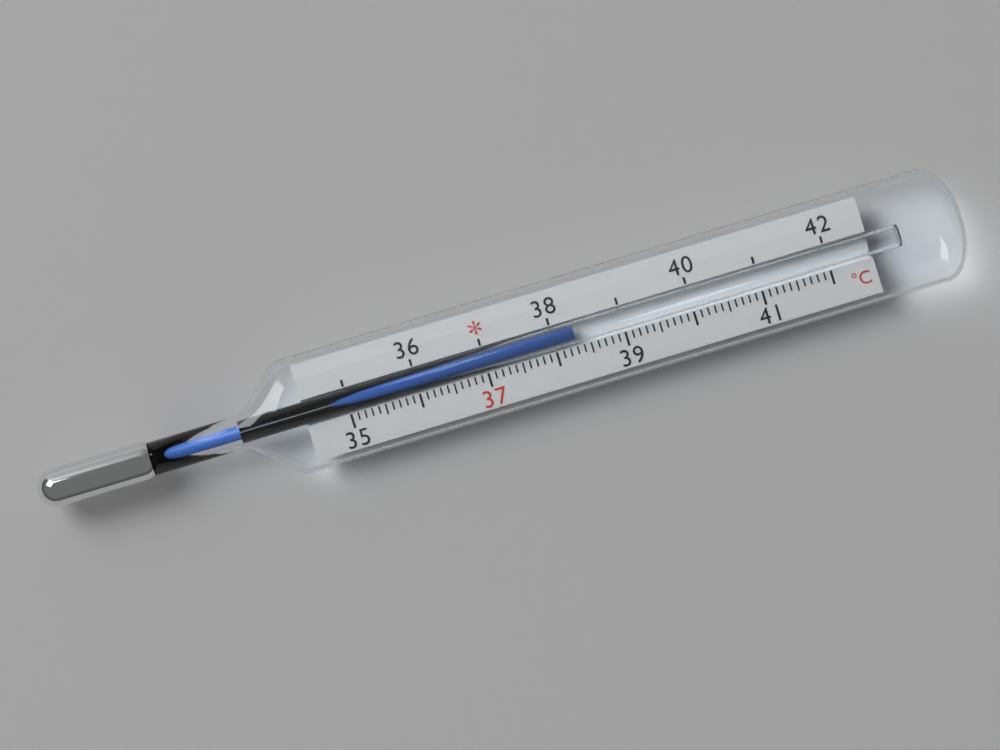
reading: 38.3 °C
